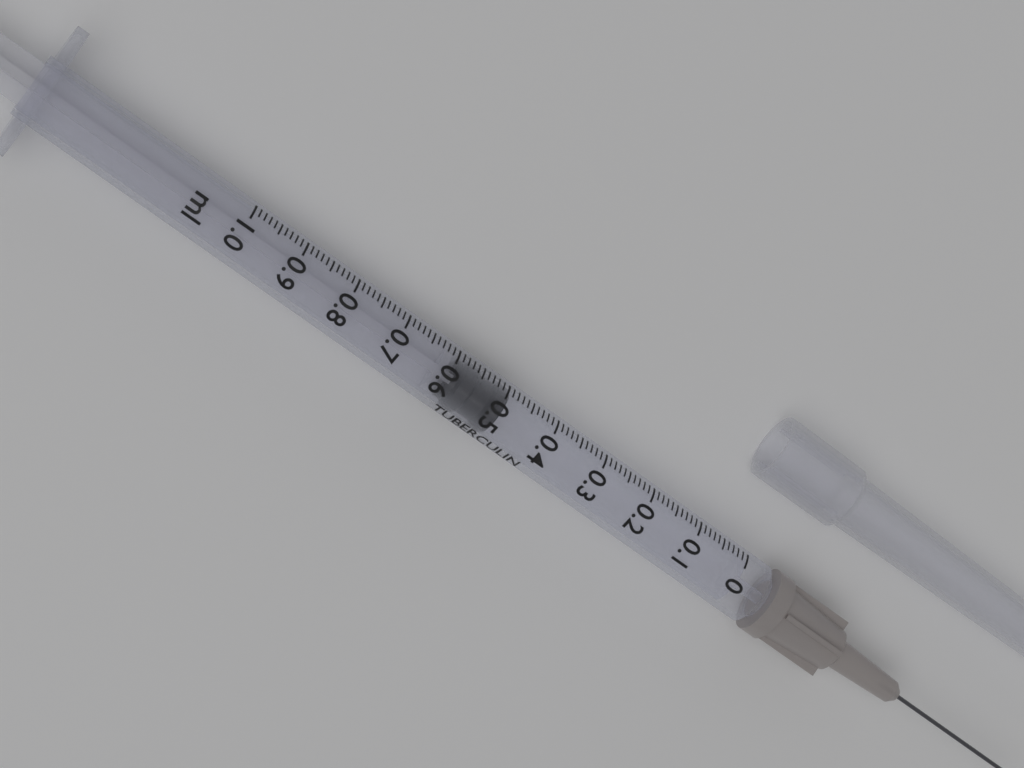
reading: 0.49 ml
